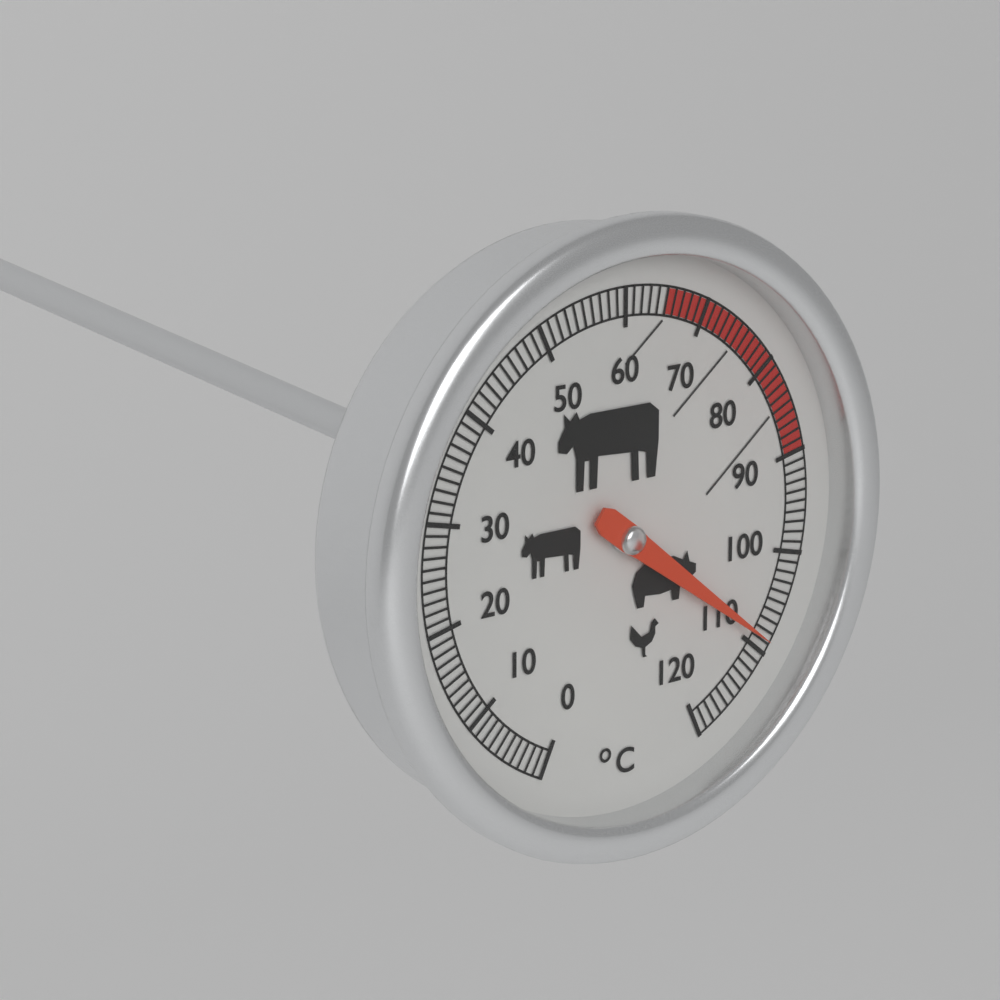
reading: 109 °C
